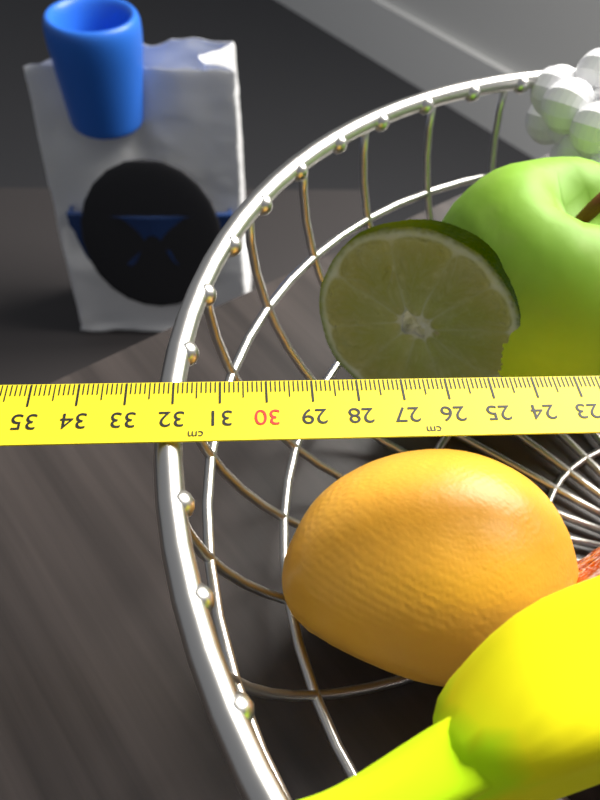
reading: 32.4 cm
